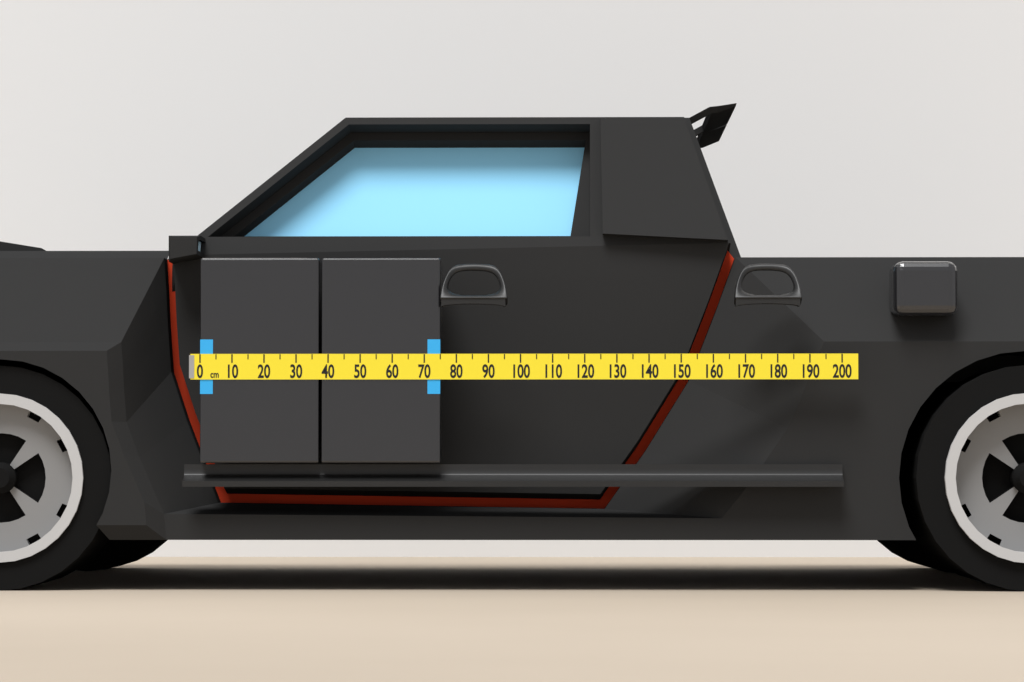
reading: 75 cm
